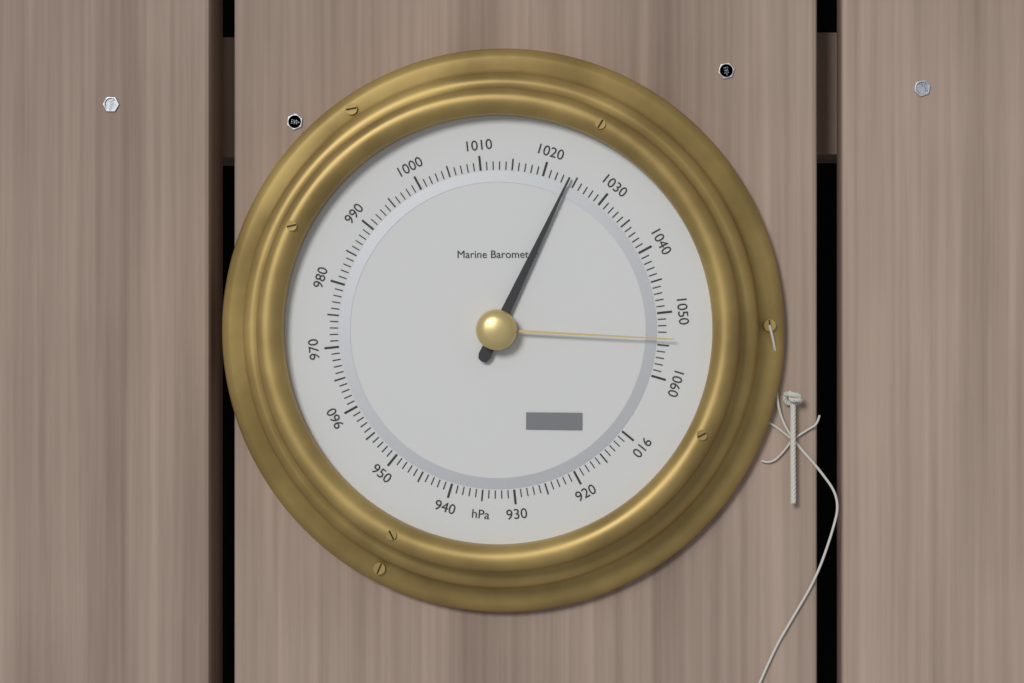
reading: 1024 hPa
